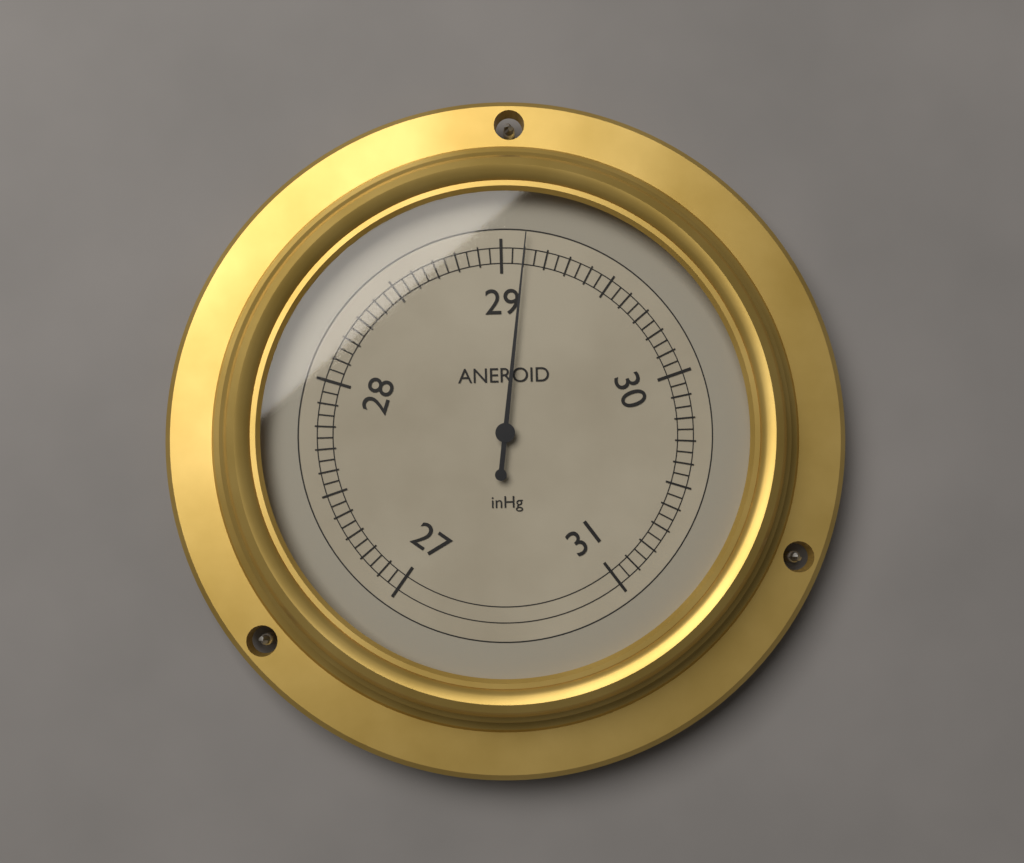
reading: 29.10 inHg
